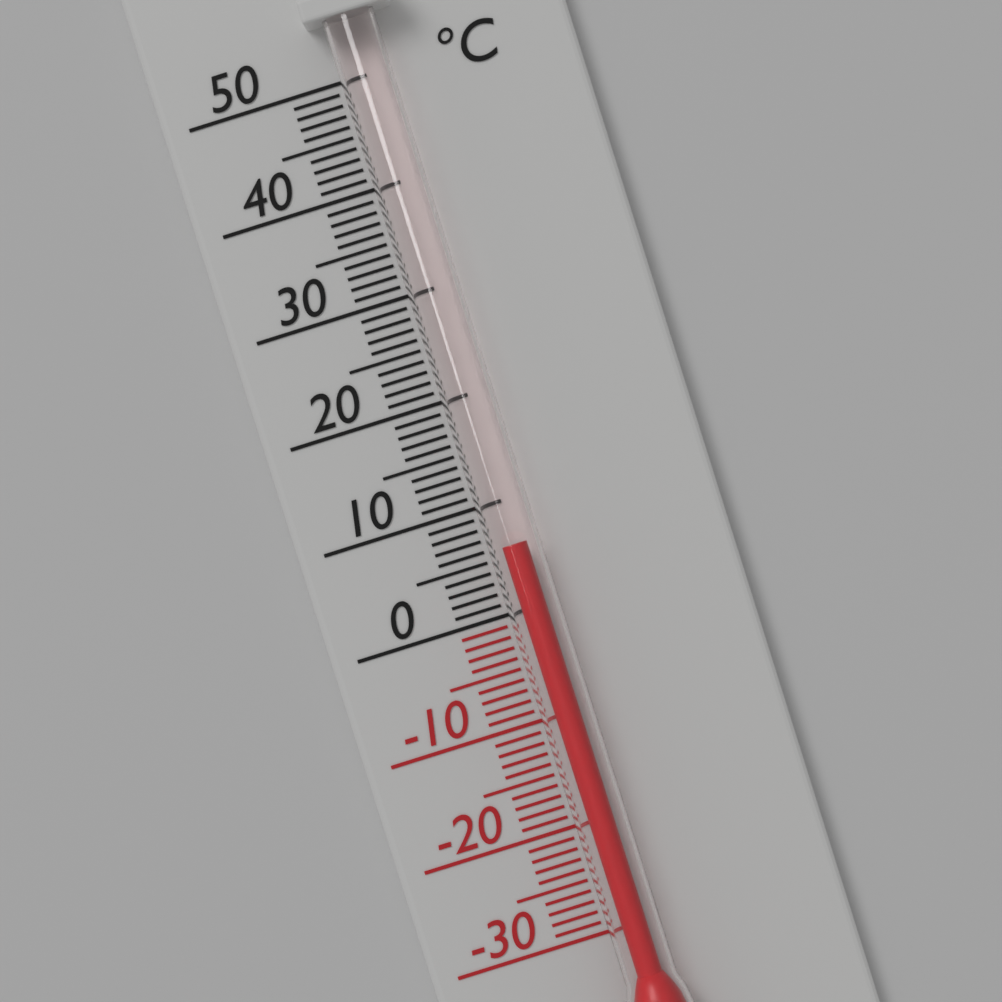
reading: 6 °C
